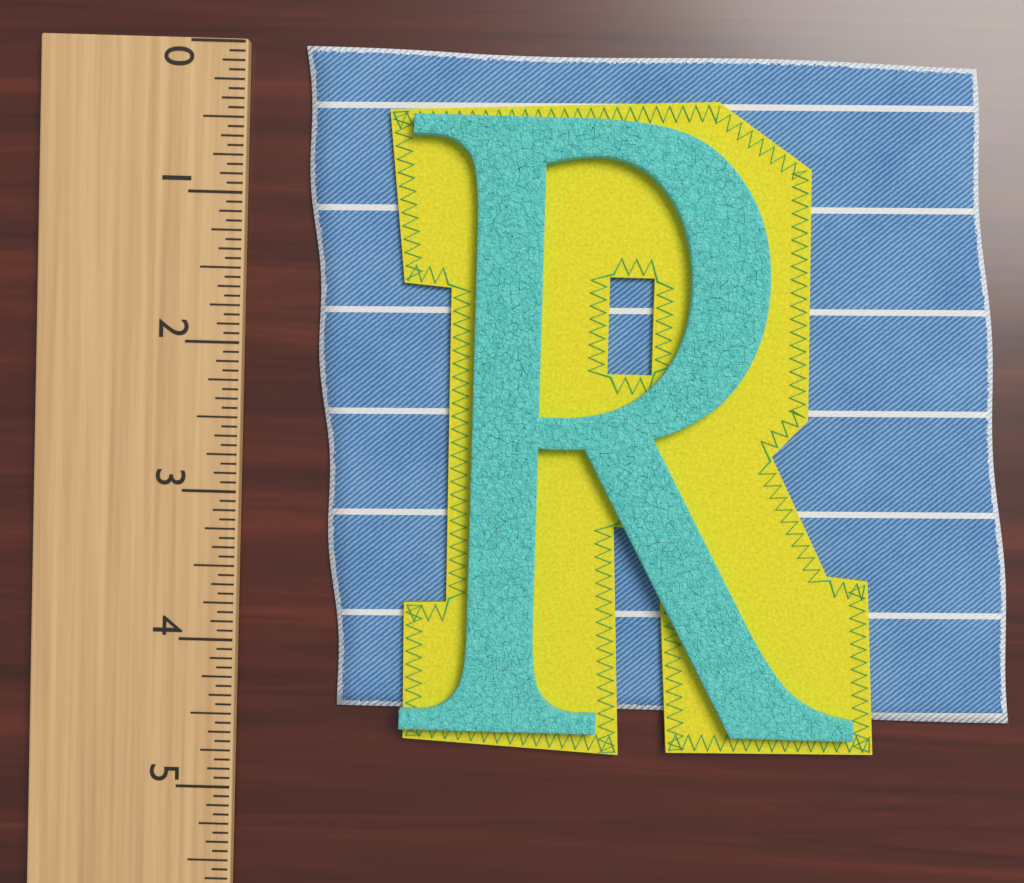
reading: 4.4375 (no unit)
